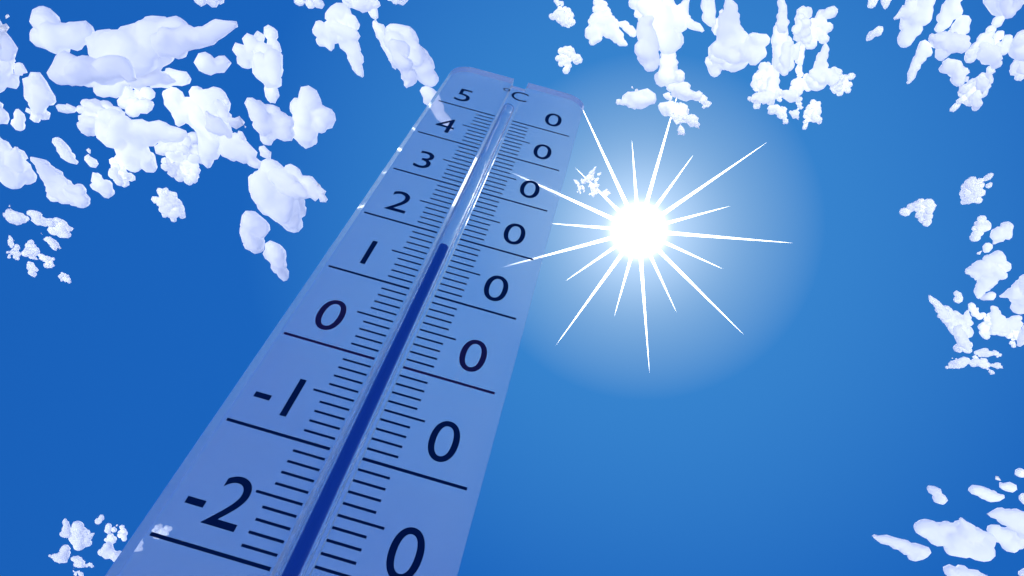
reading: 18 °C
